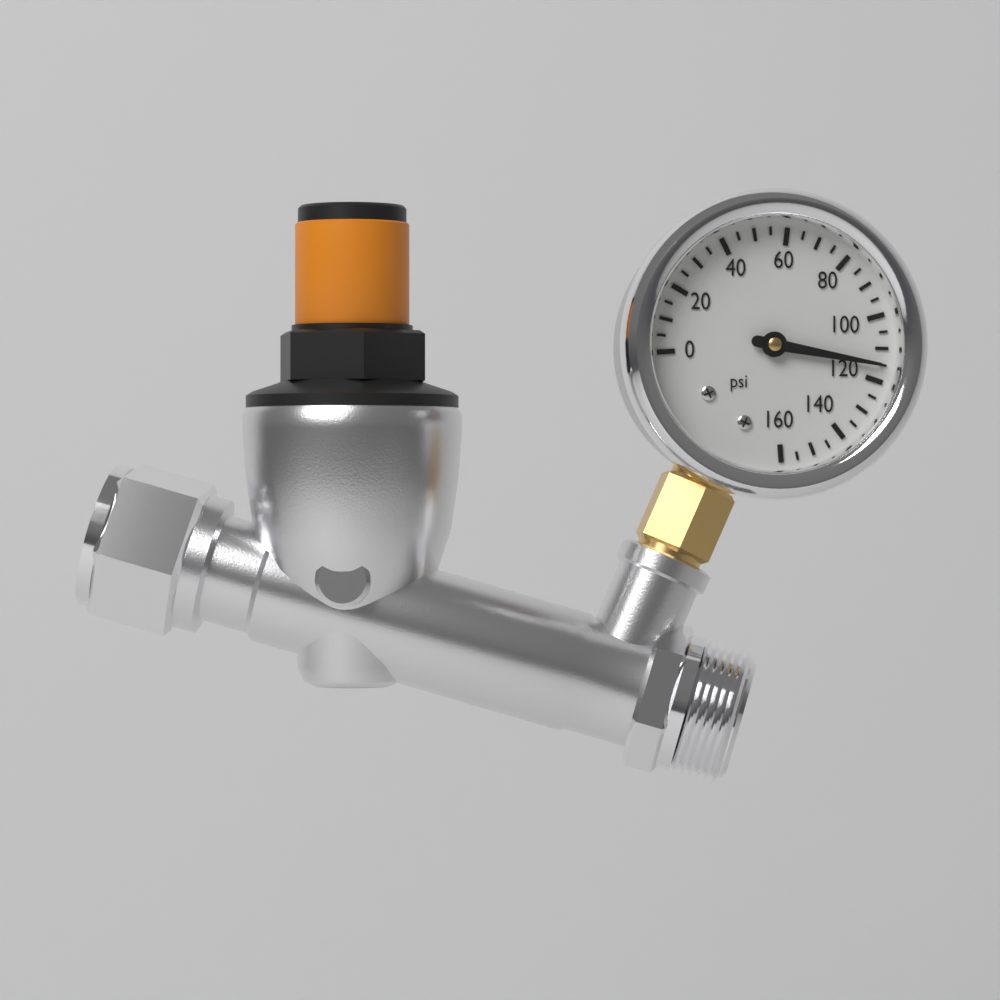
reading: 115 psi
